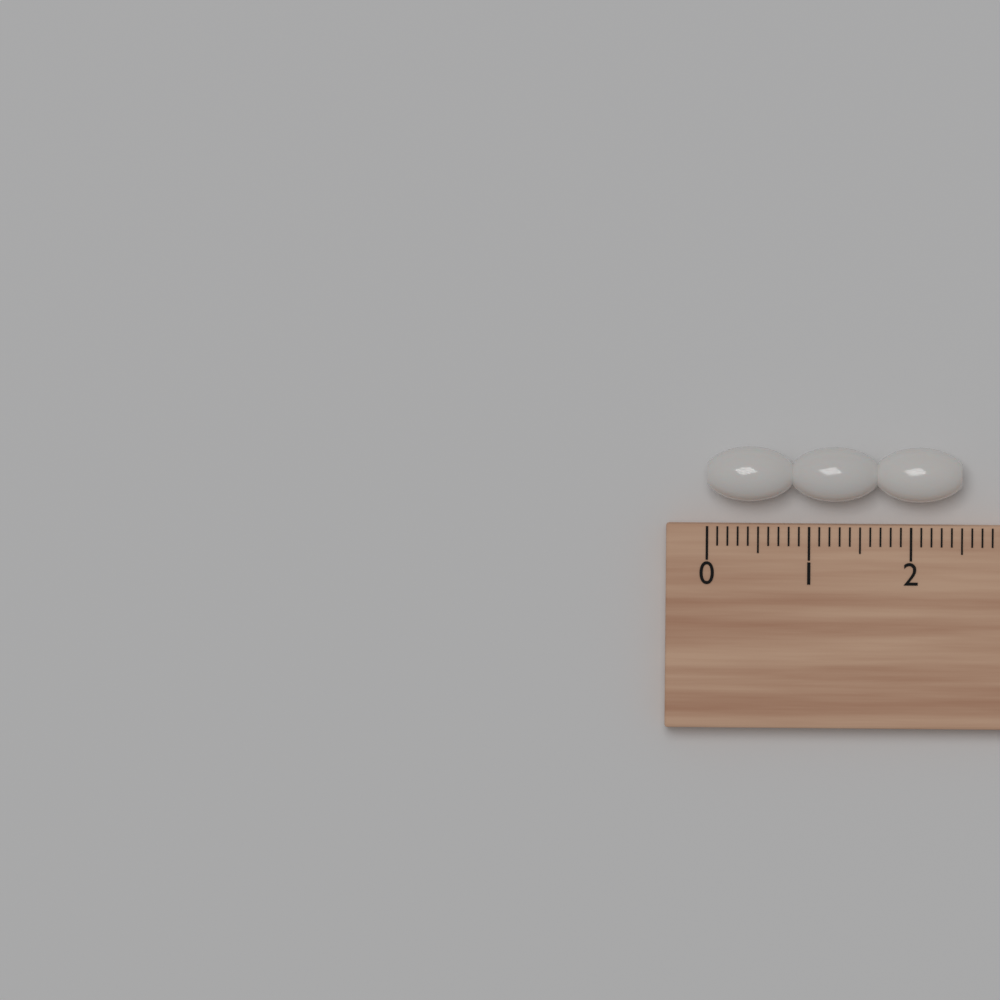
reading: 2.5 cm
